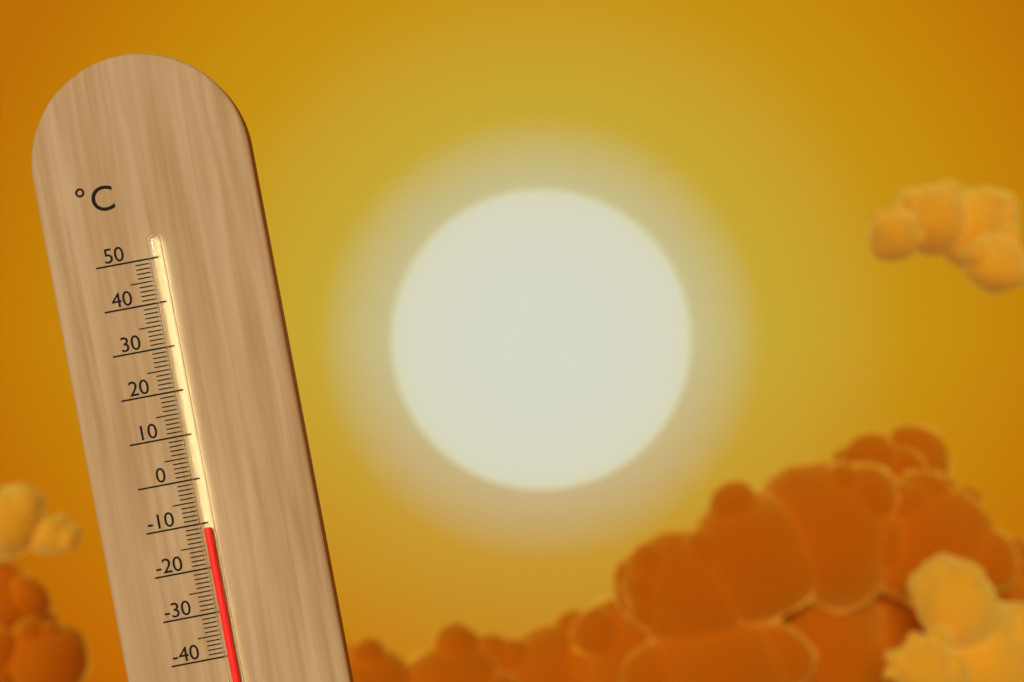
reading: -11 °C
